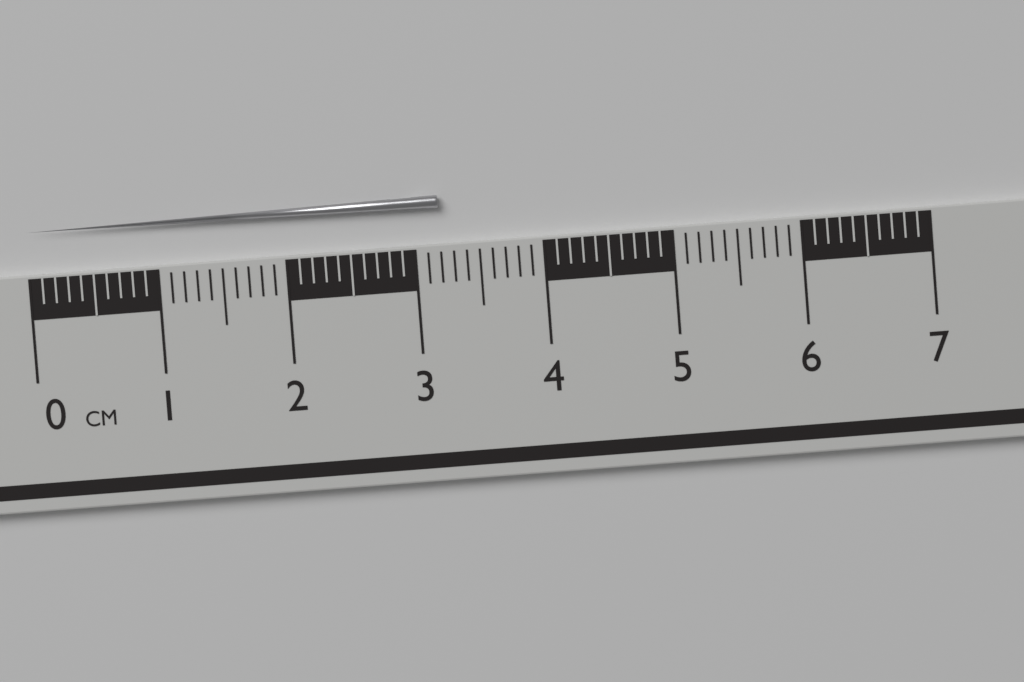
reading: 3.2 cm
